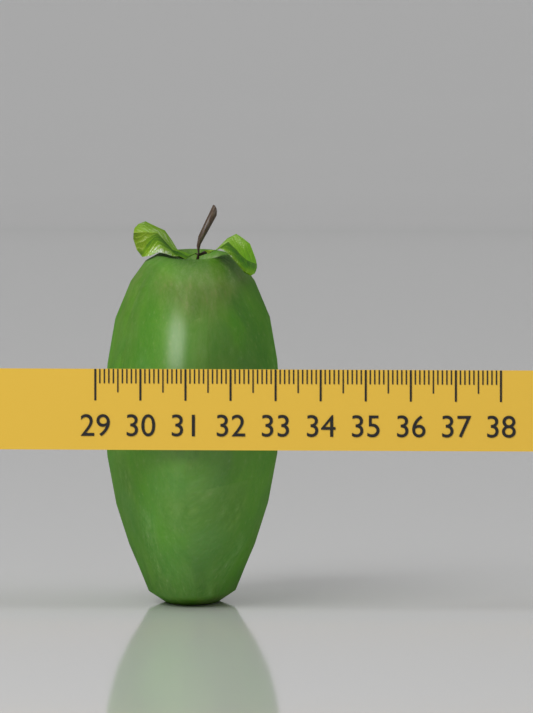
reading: 32.9 (no unit)
